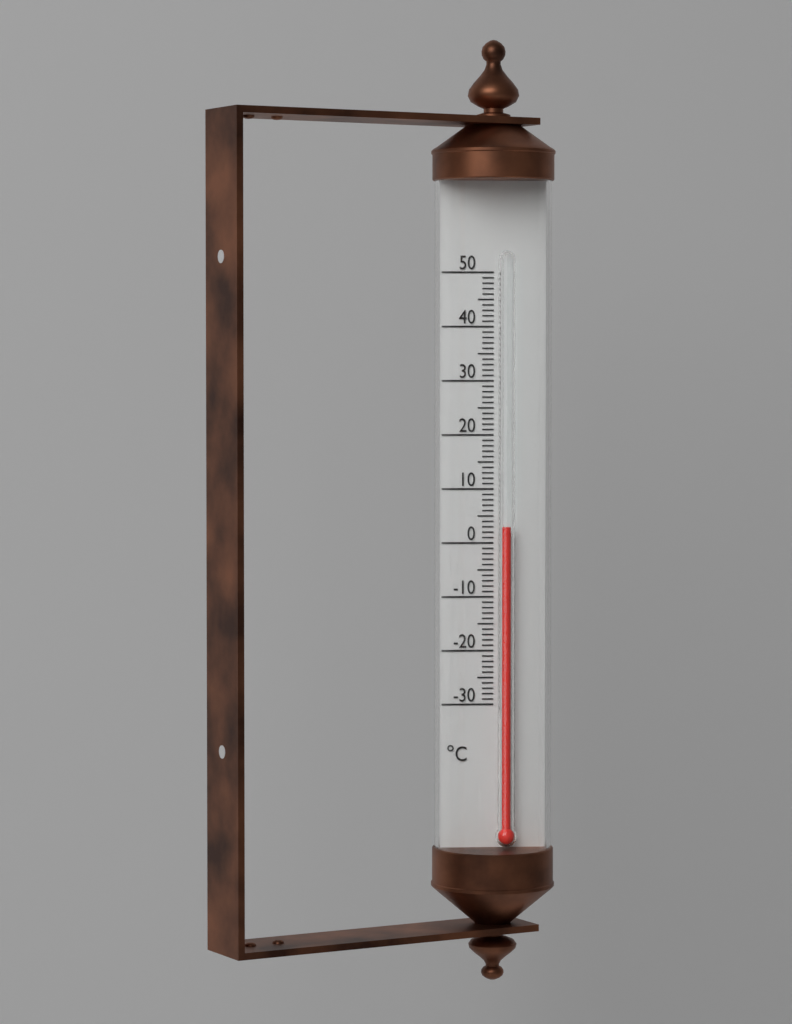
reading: 3 °C
